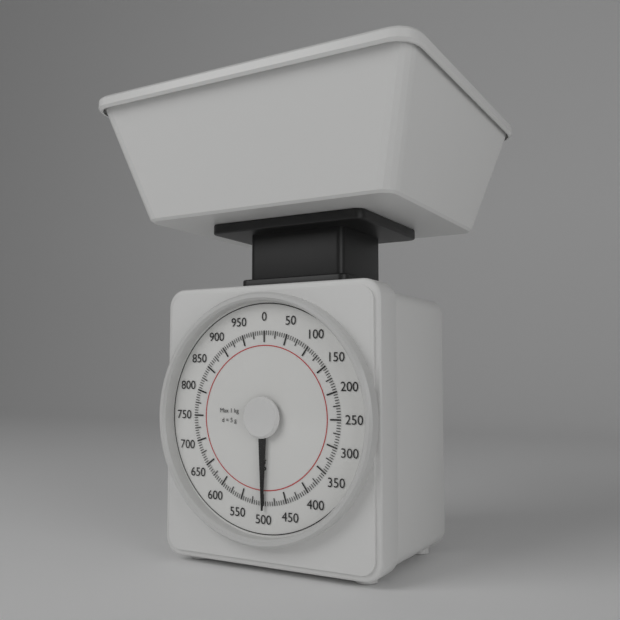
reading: 500 g
